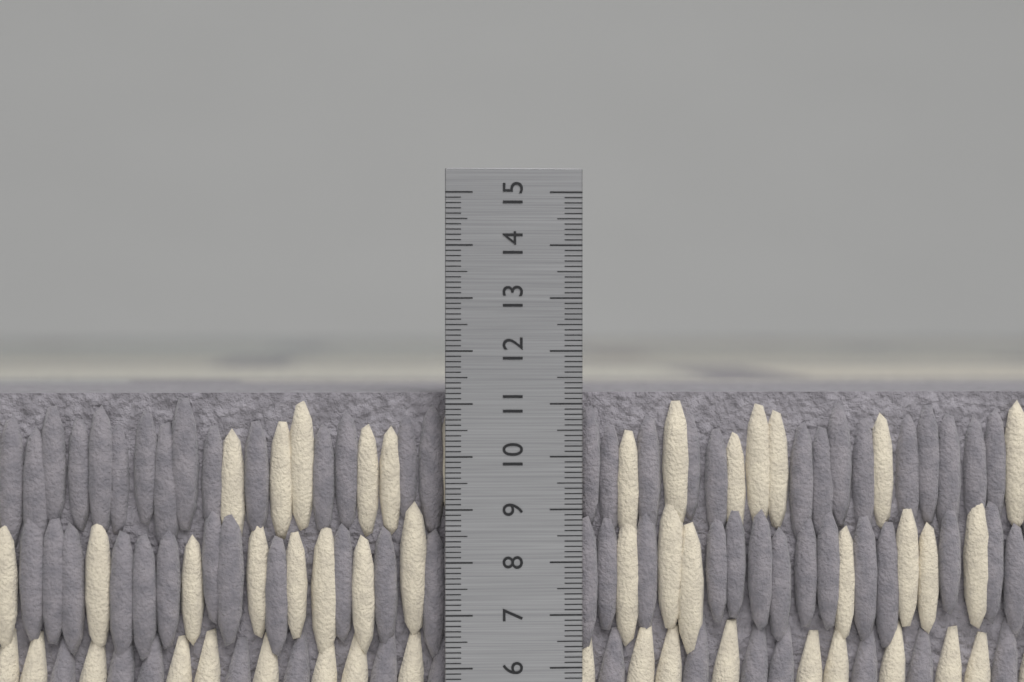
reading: 11.2 cm
